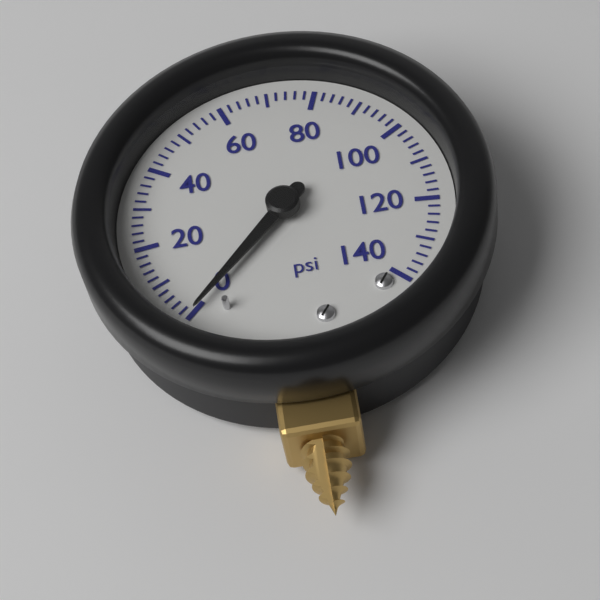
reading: 0 psi
